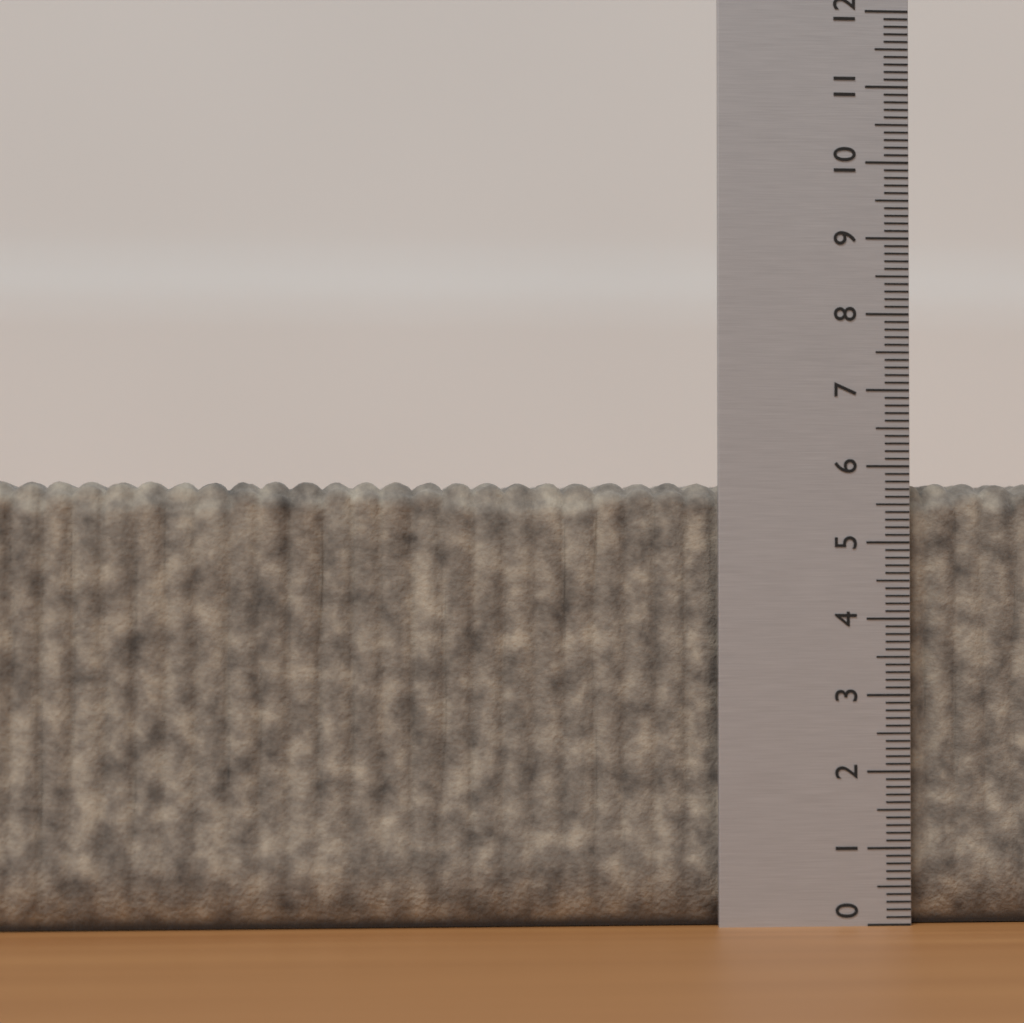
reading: 5.8 (no unit)
